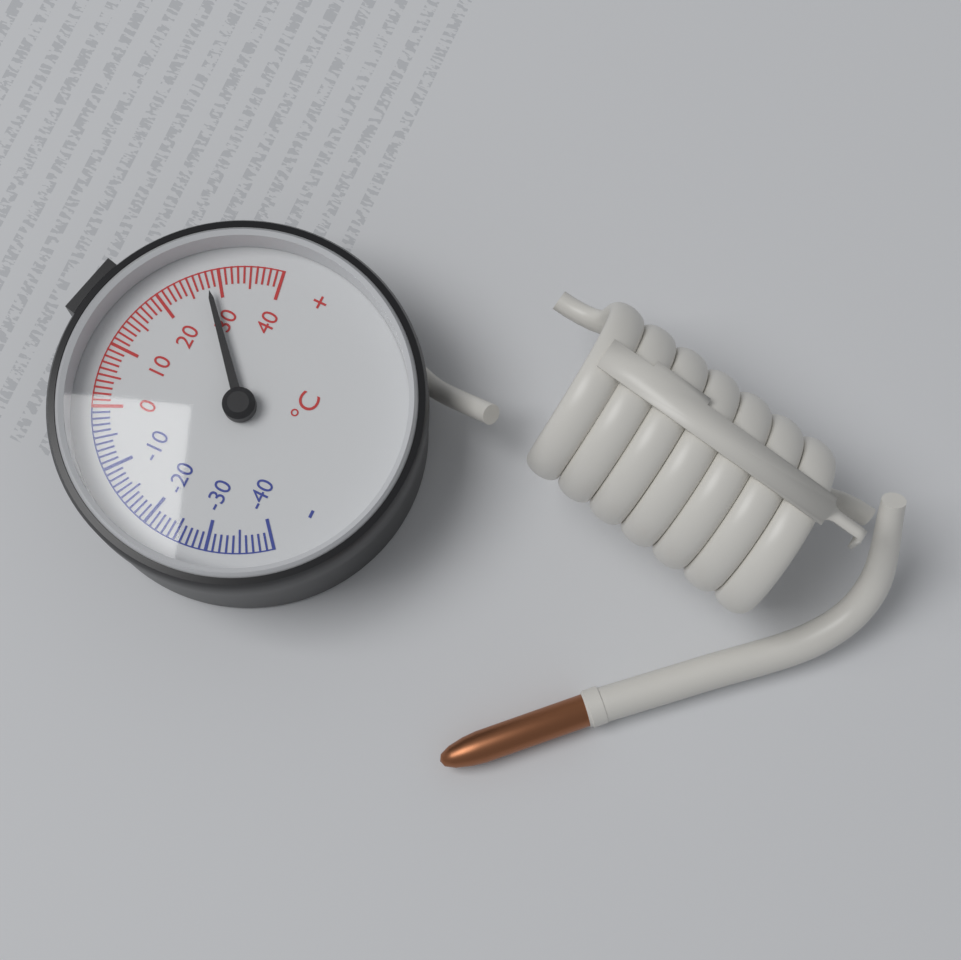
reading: 28 °C
